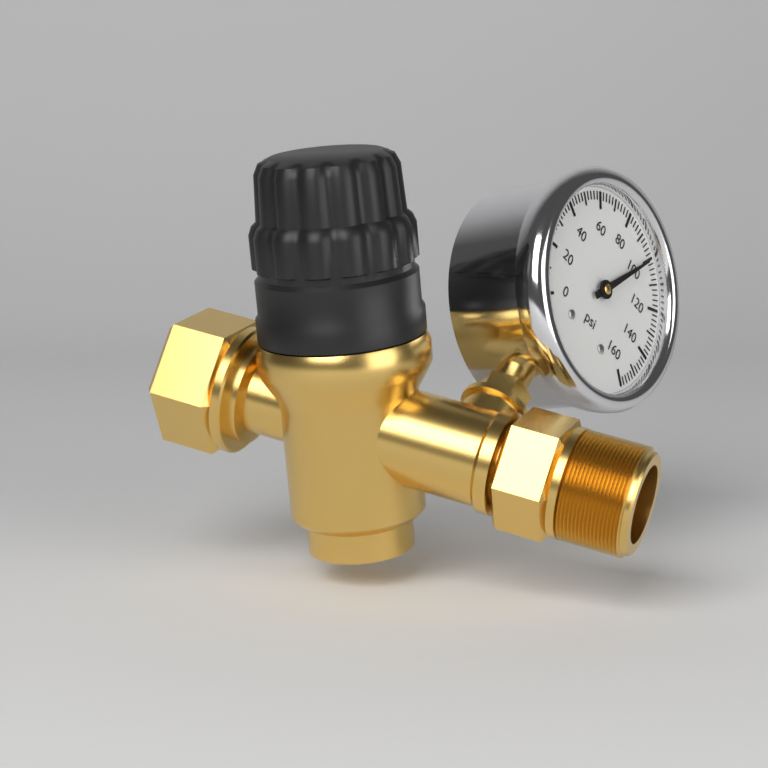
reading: 100 psi
